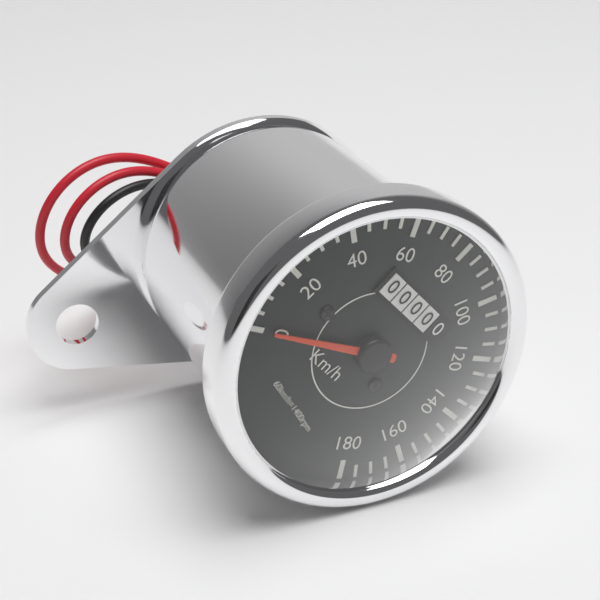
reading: 0 km/h
